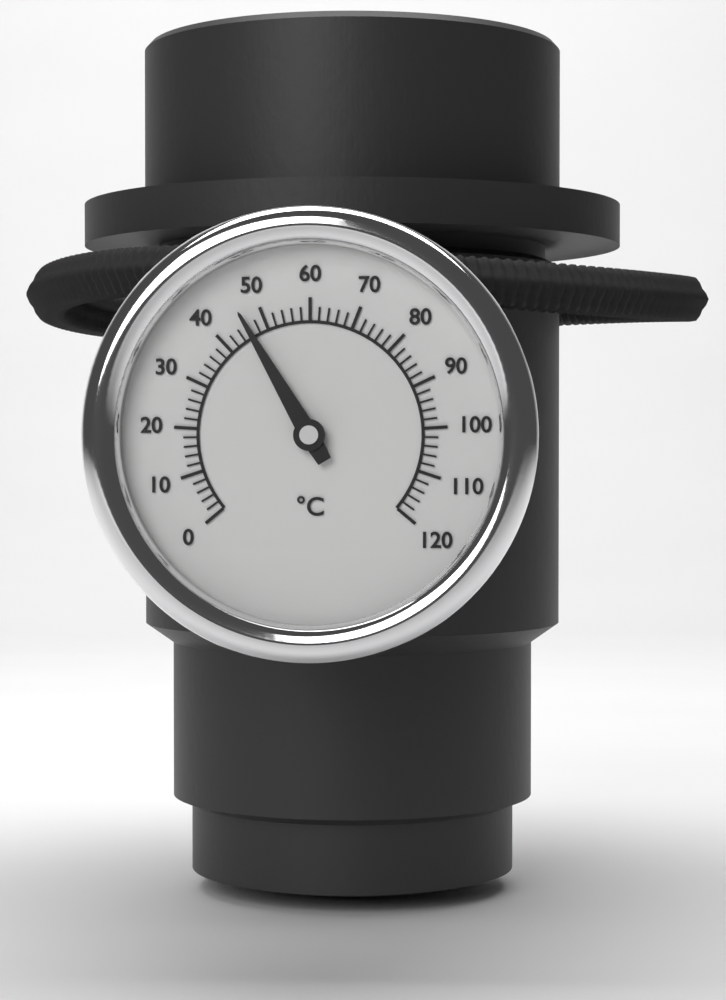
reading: 46 °C
